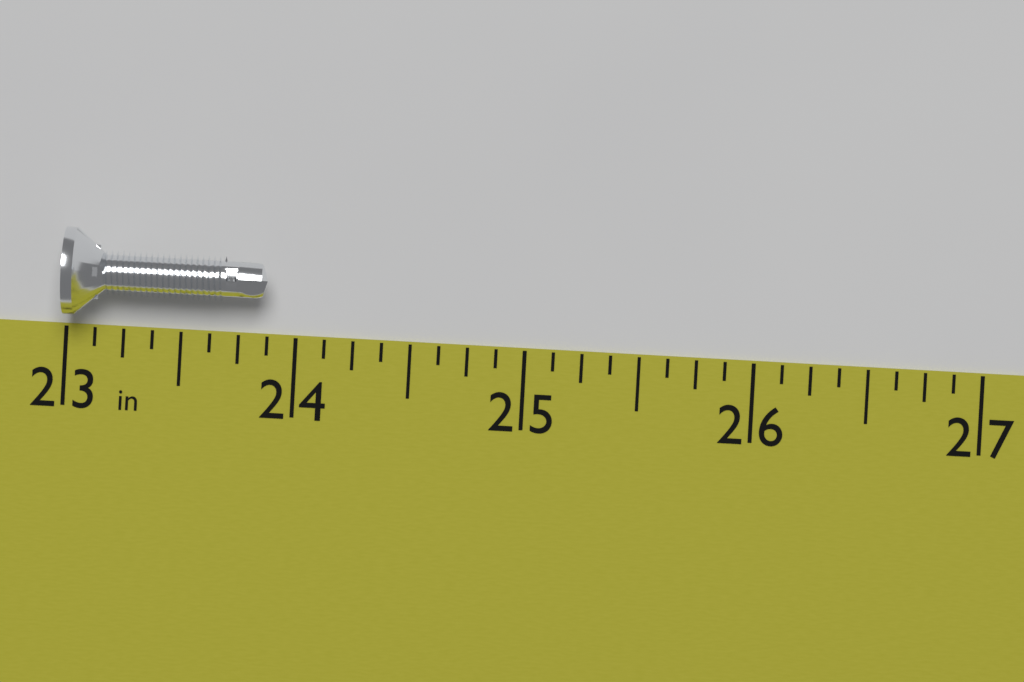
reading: 23.875 in
